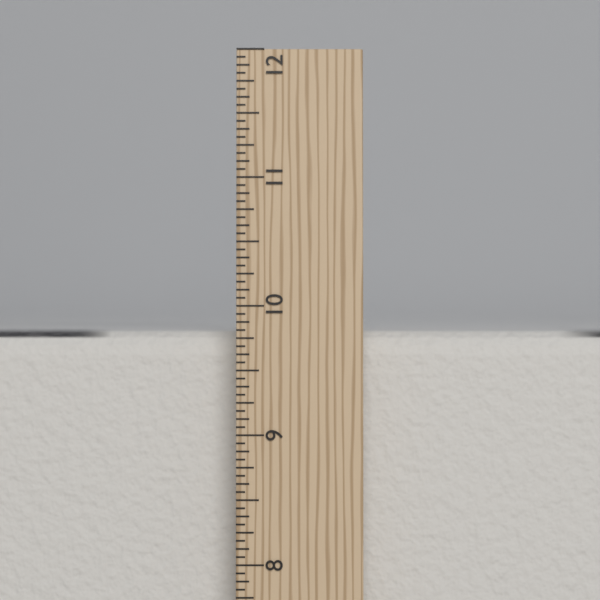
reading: 9.8125 in
